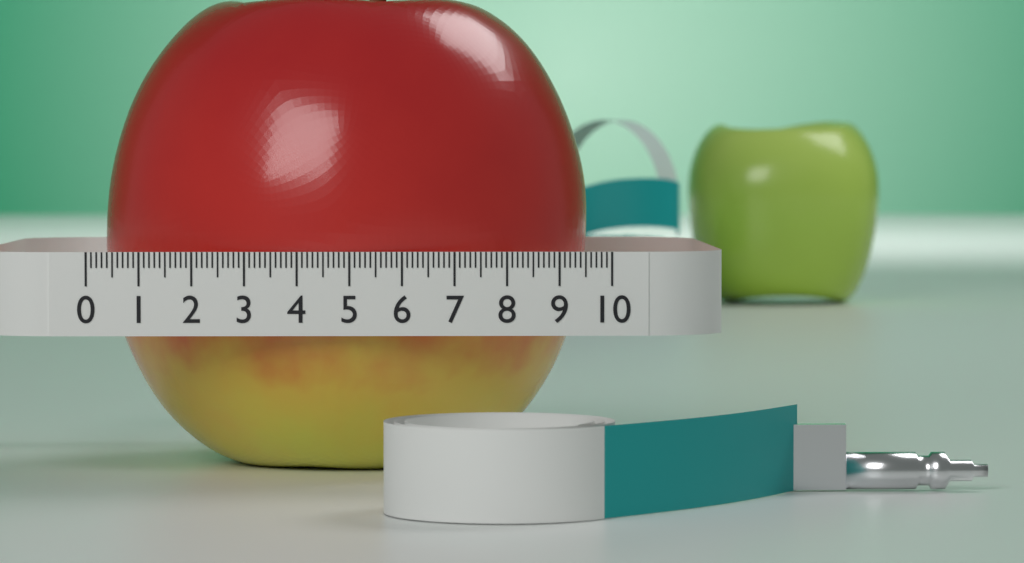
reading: 9.7 (no unit)
